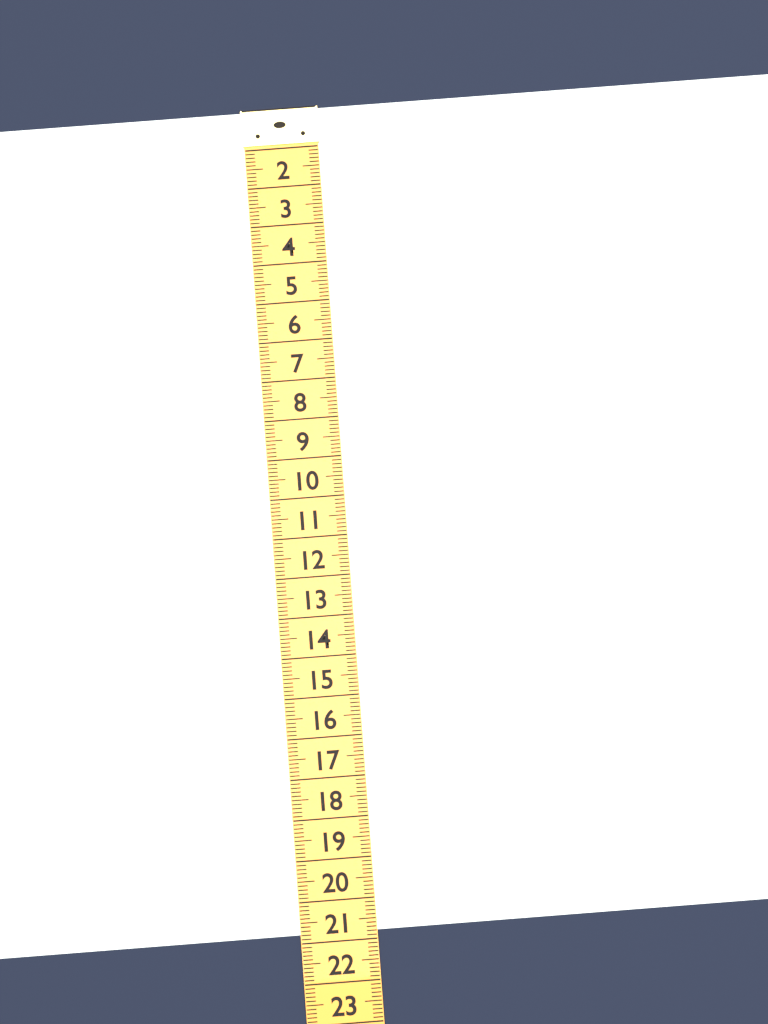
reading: 20.8 (no unit)
